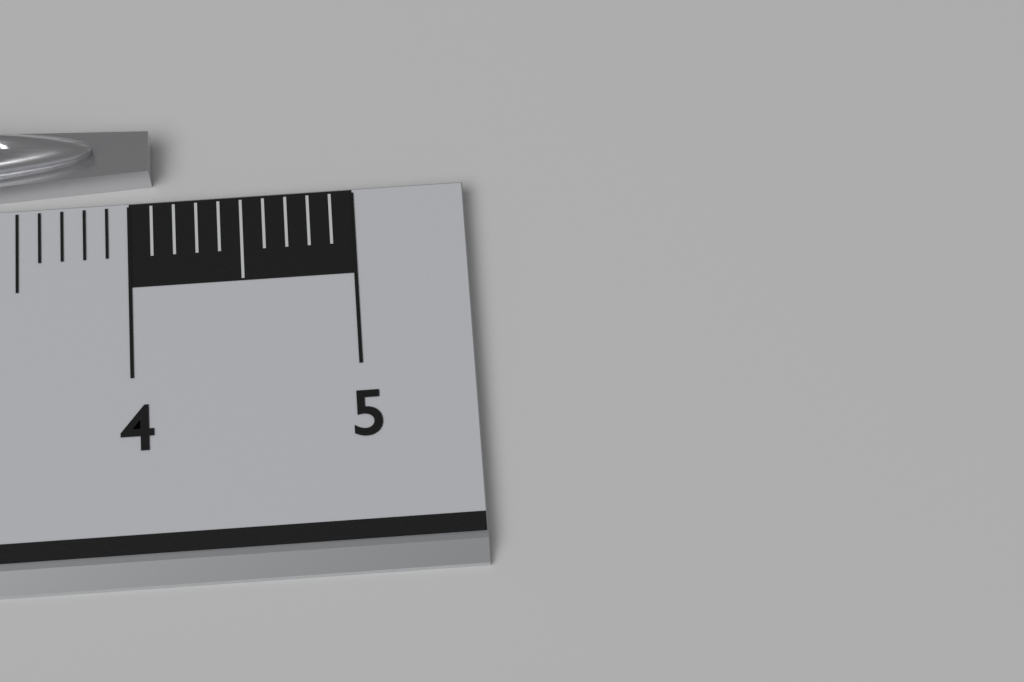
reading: 4.1 cm
